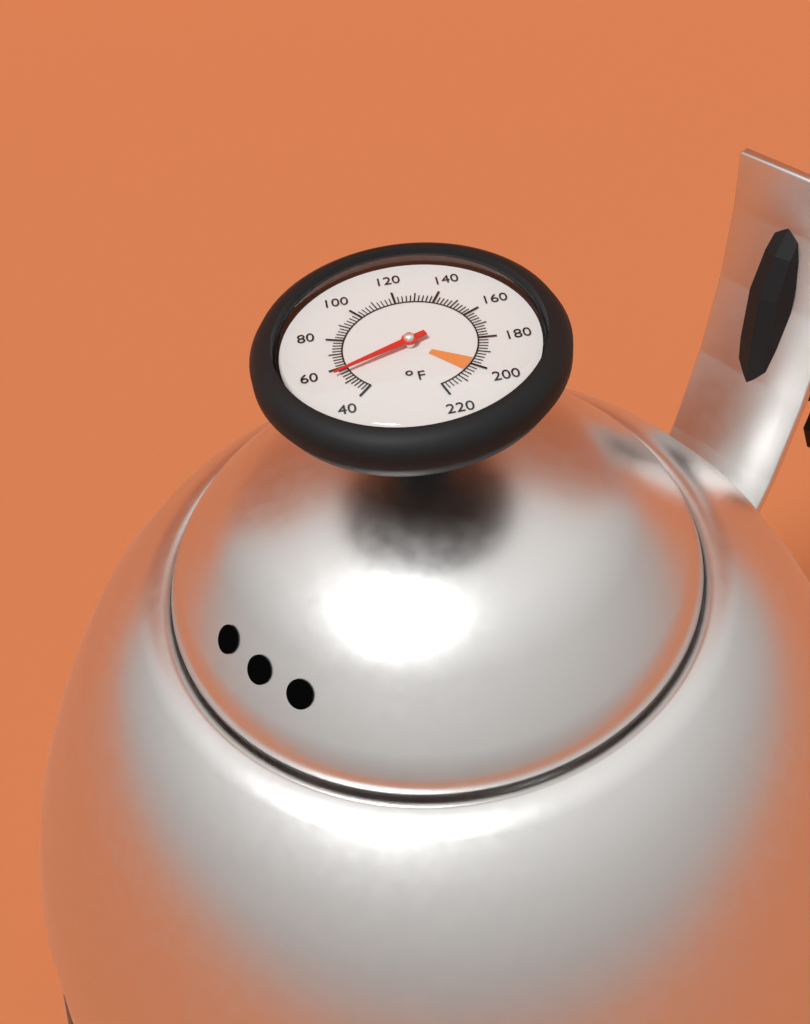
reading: 56 °F
